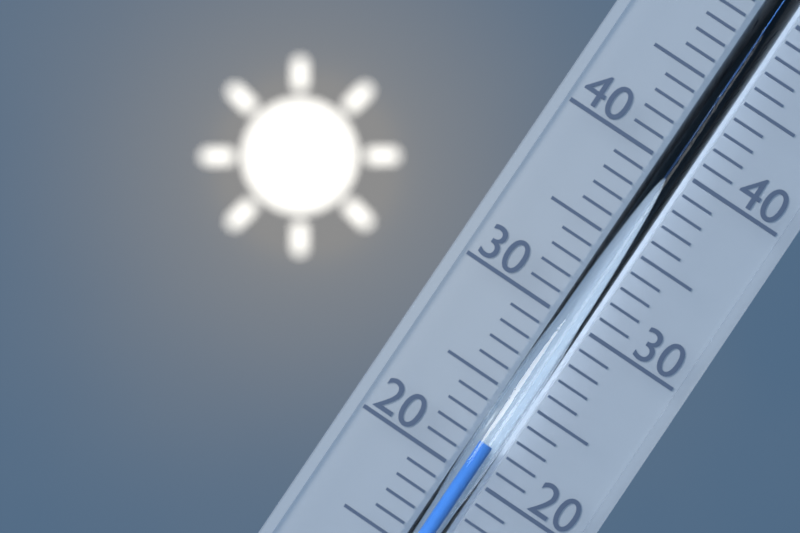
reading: 22 °C
